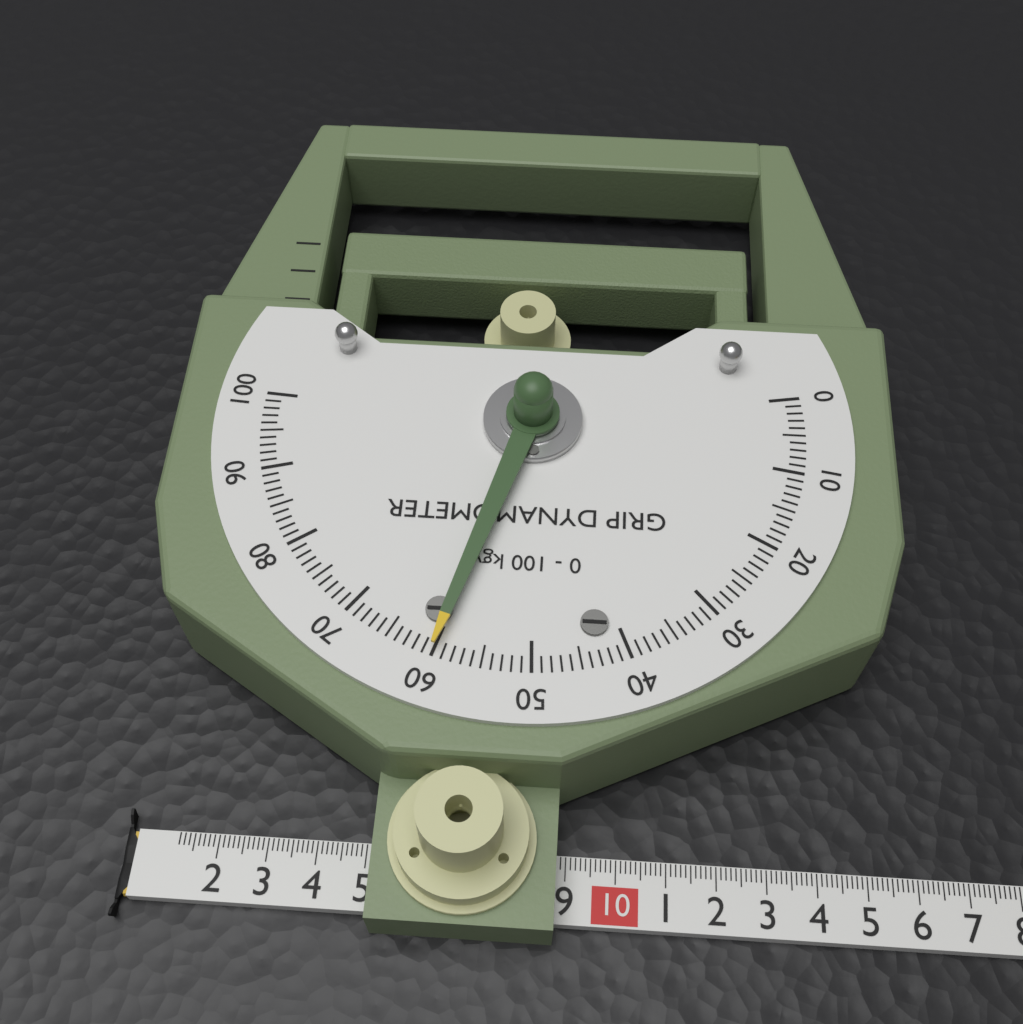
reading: 60 kgw
